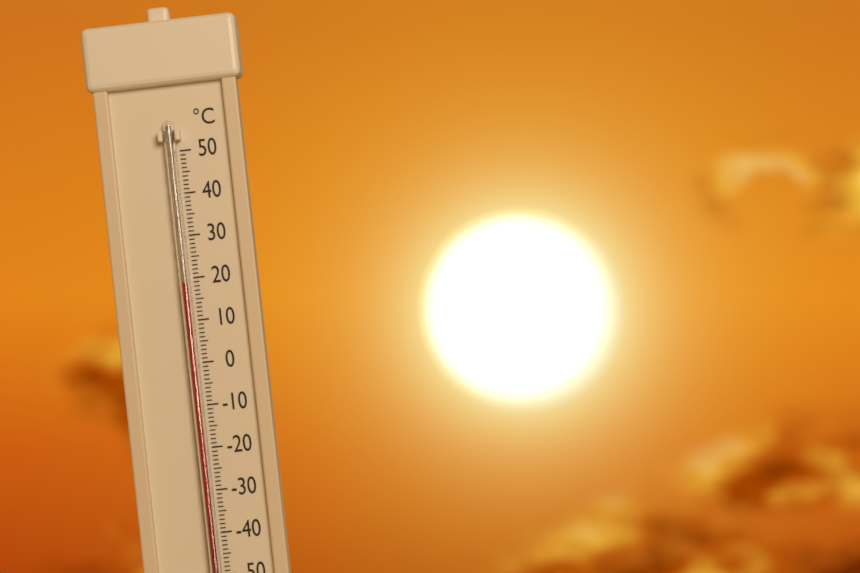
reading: 19 °C
